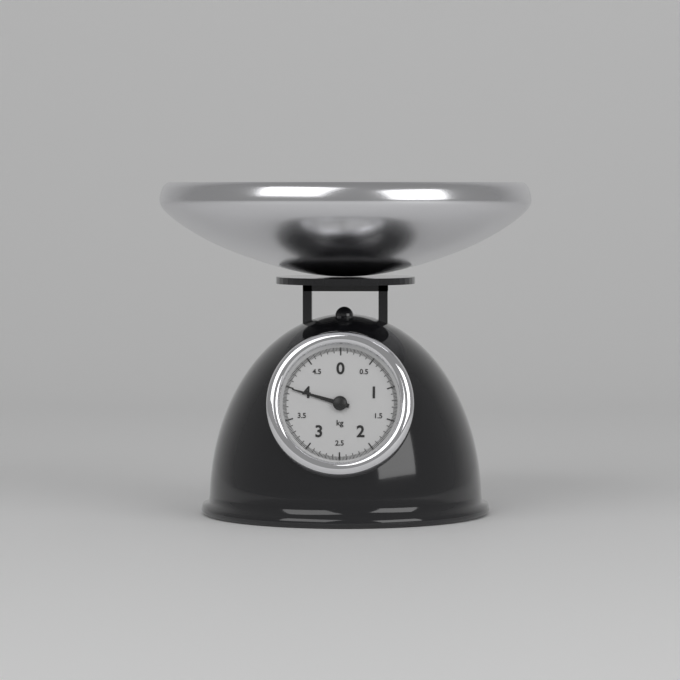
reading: 3.98 kg
